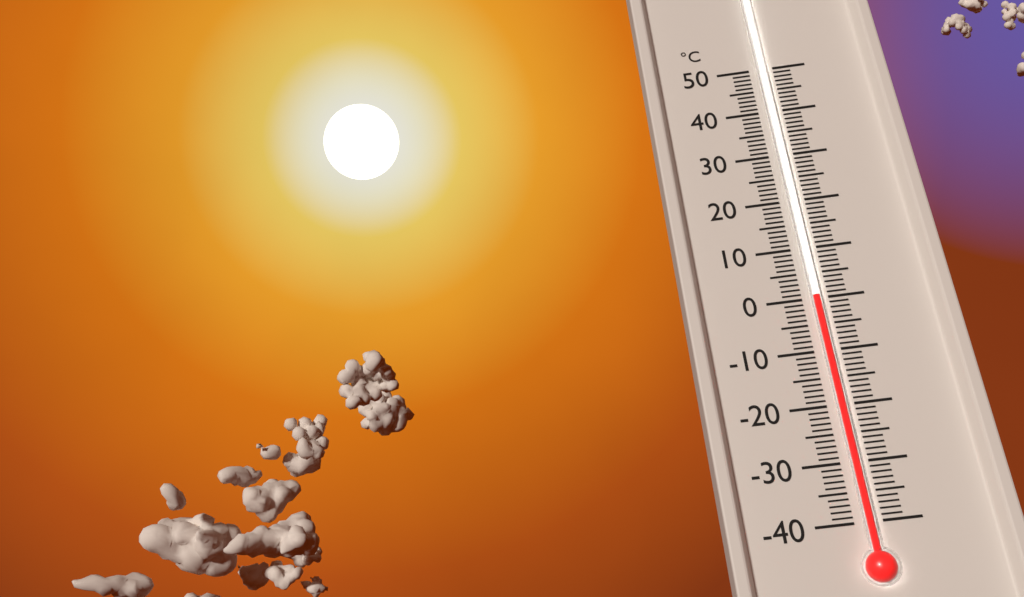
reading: 0 °C
